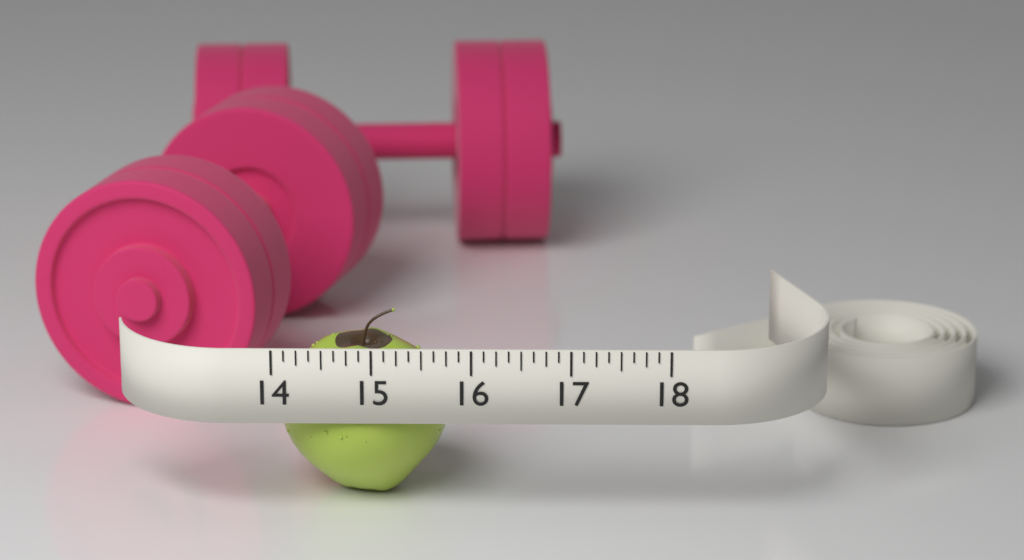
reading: 15.750 (no unit)
